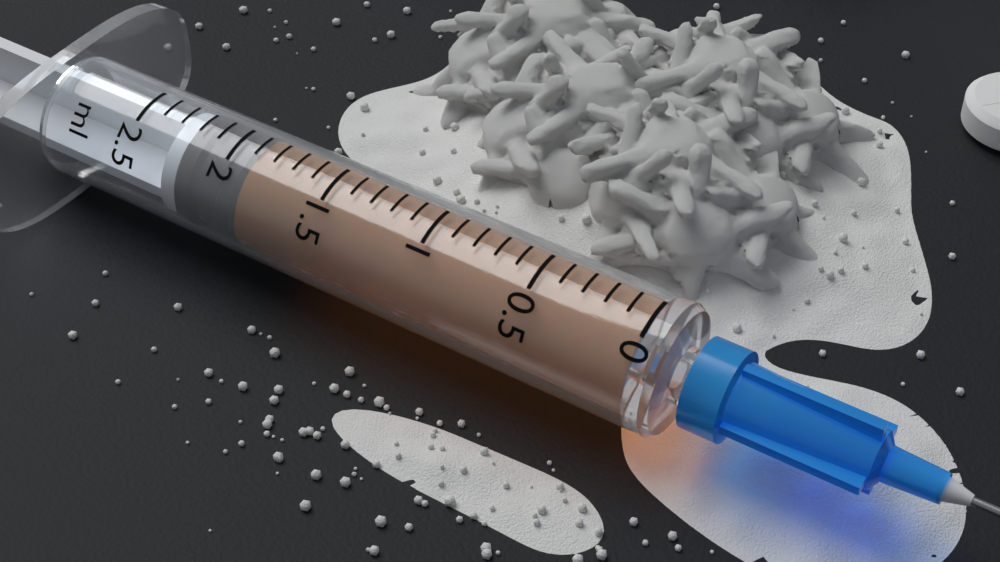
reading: 1.9 ml
